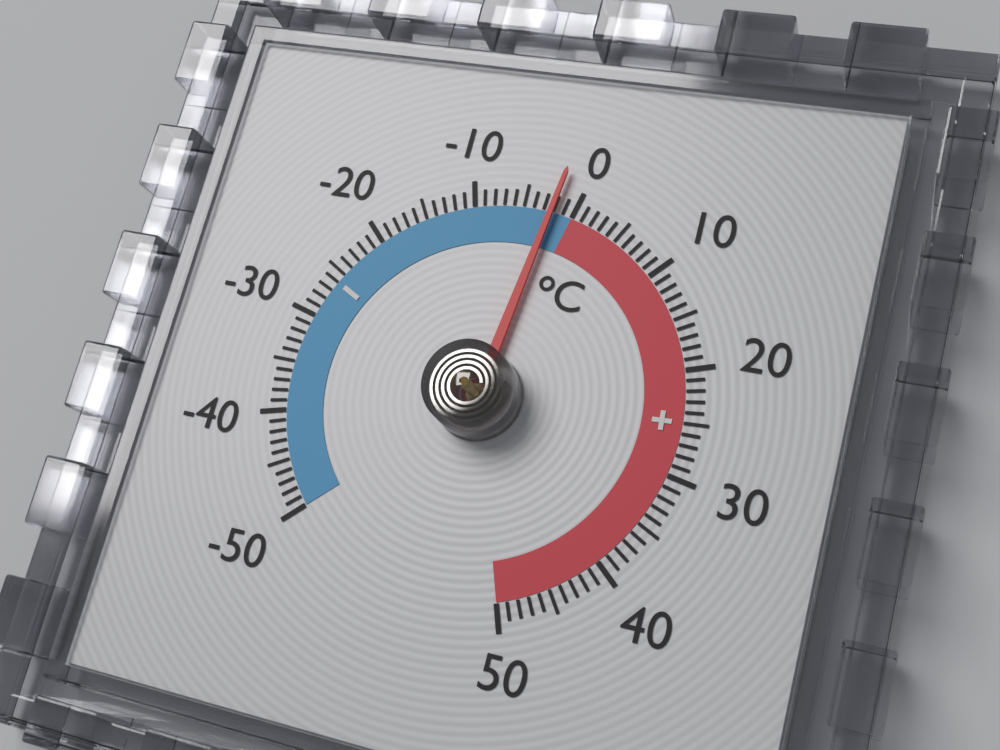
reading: -2 °C
